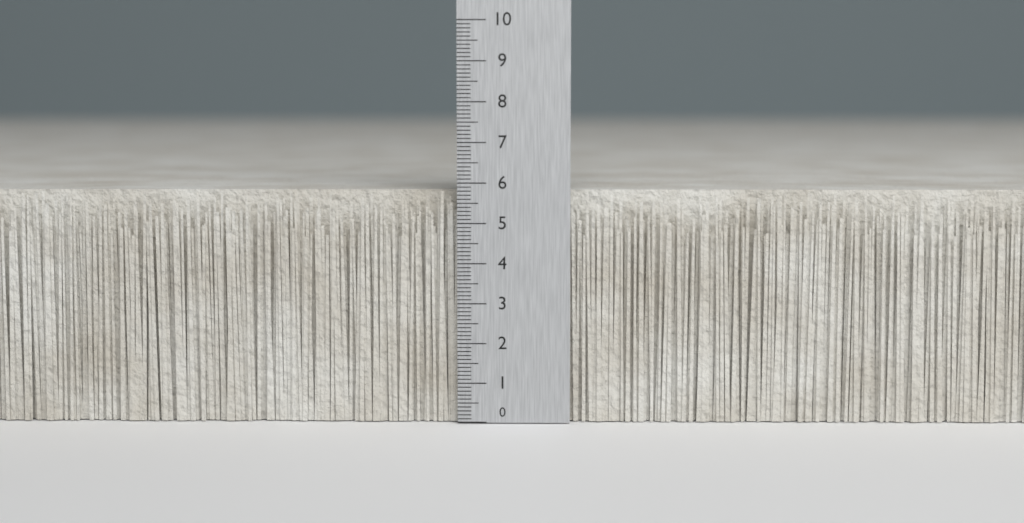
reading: 5.8 (no unit)
